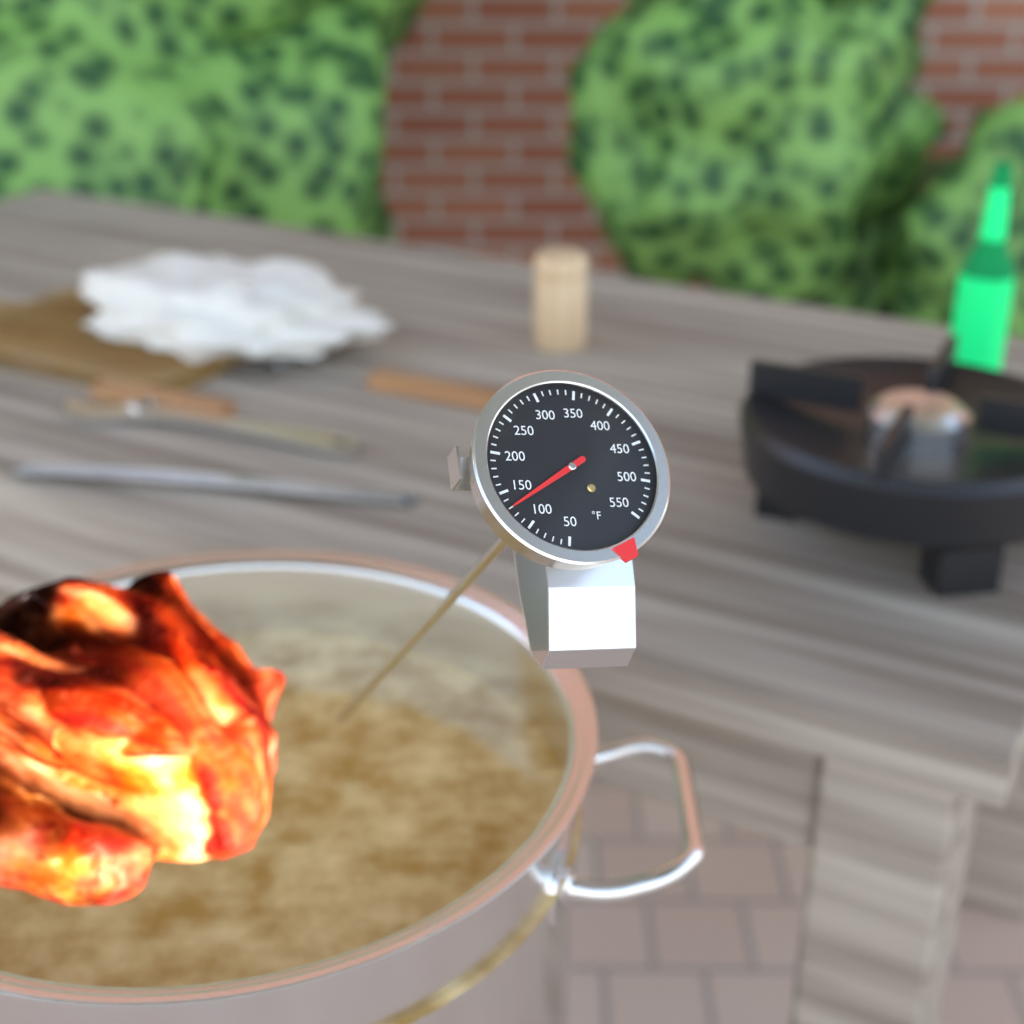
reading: 130 °F
